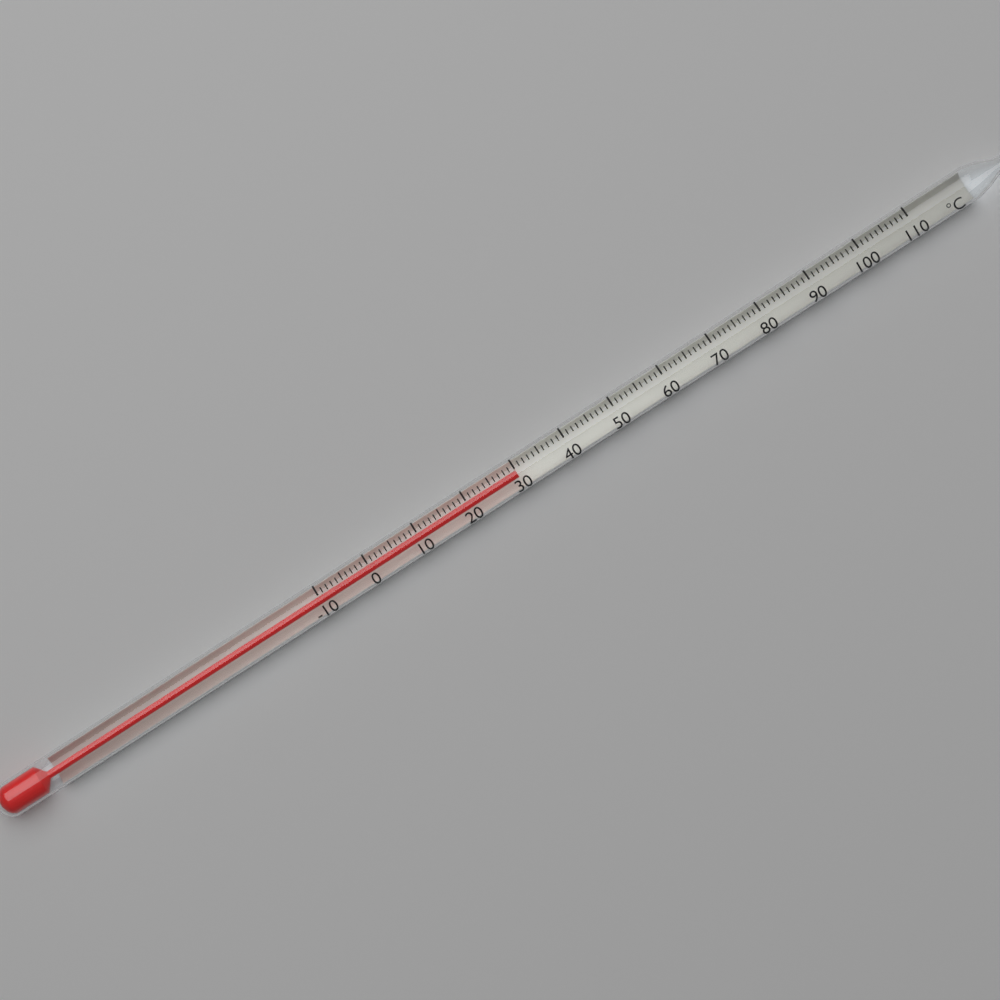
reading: 30 °C
